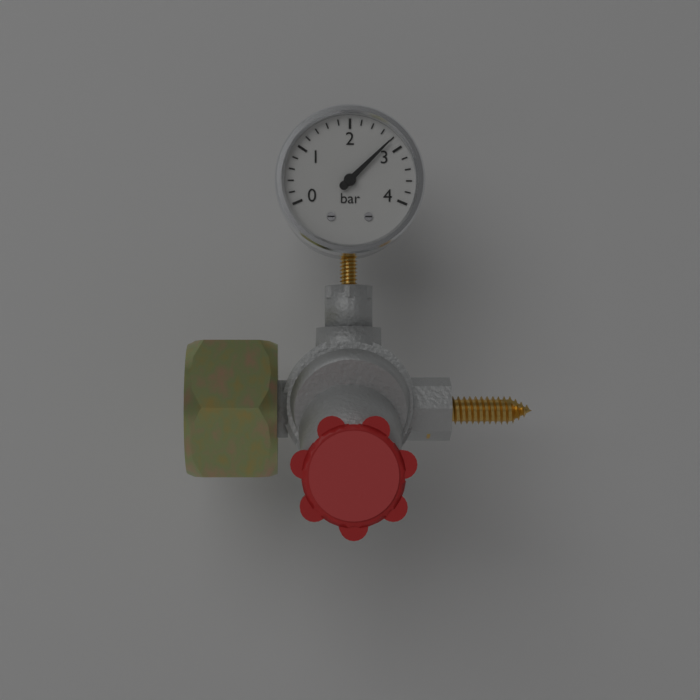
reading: 2.8 bar
